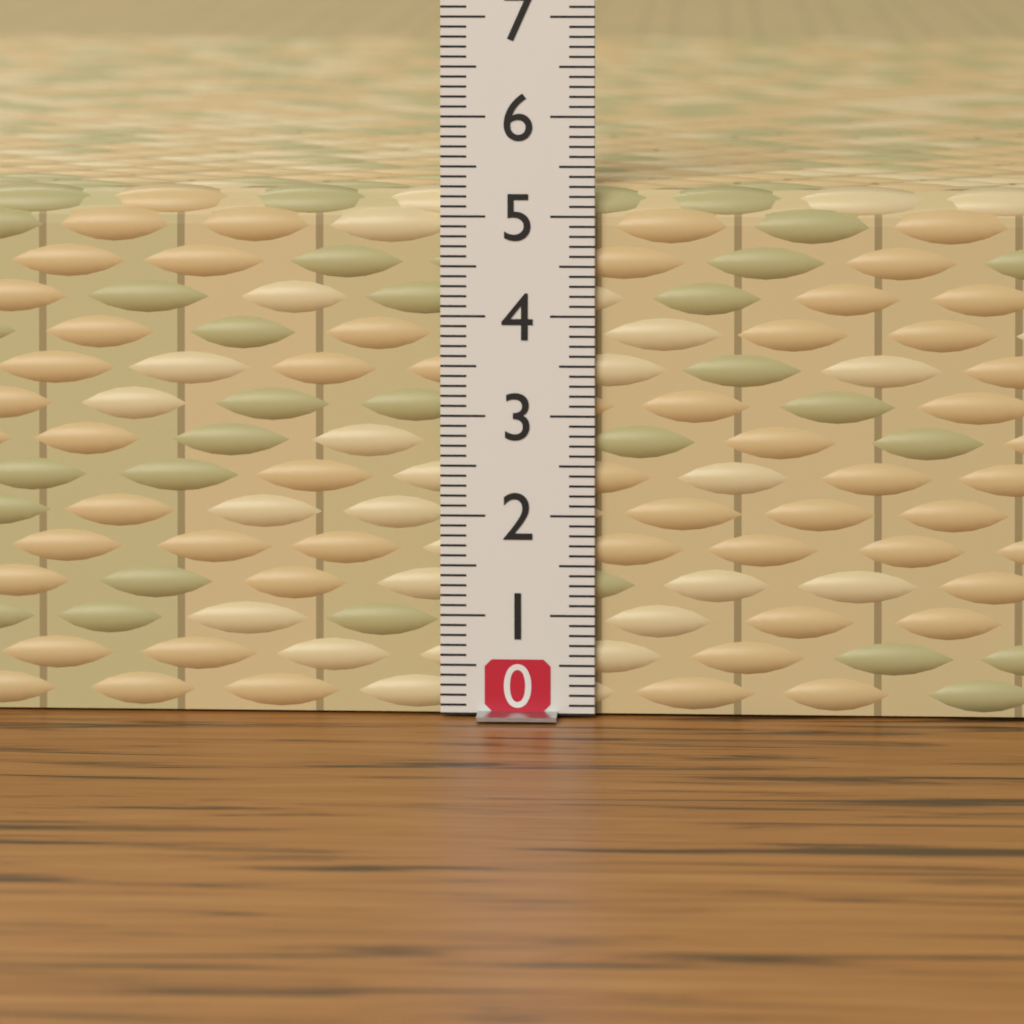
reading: 5.3 (no unit)
